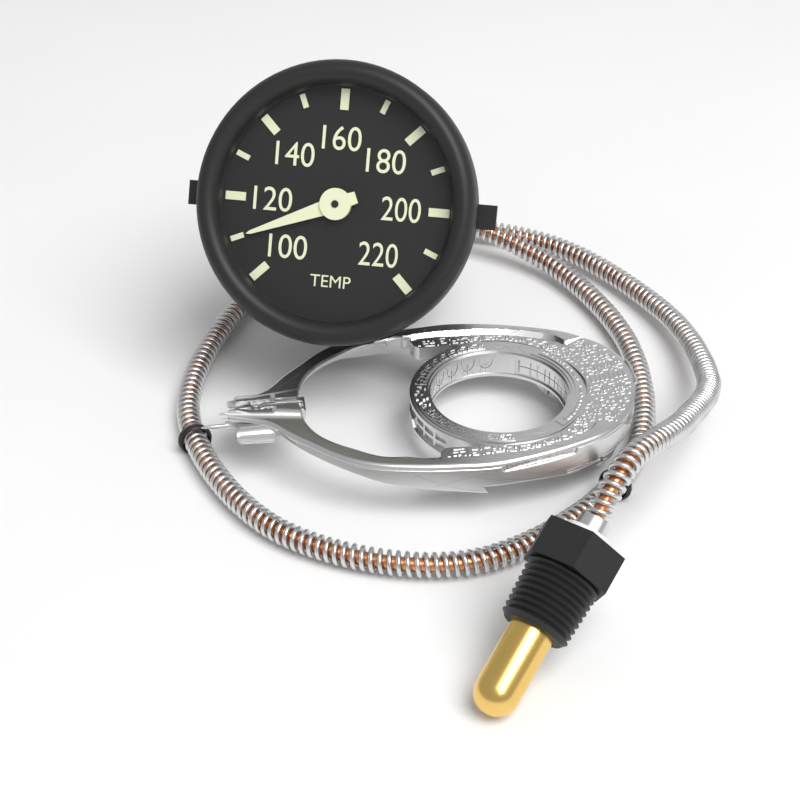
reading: 110 (no unit)
